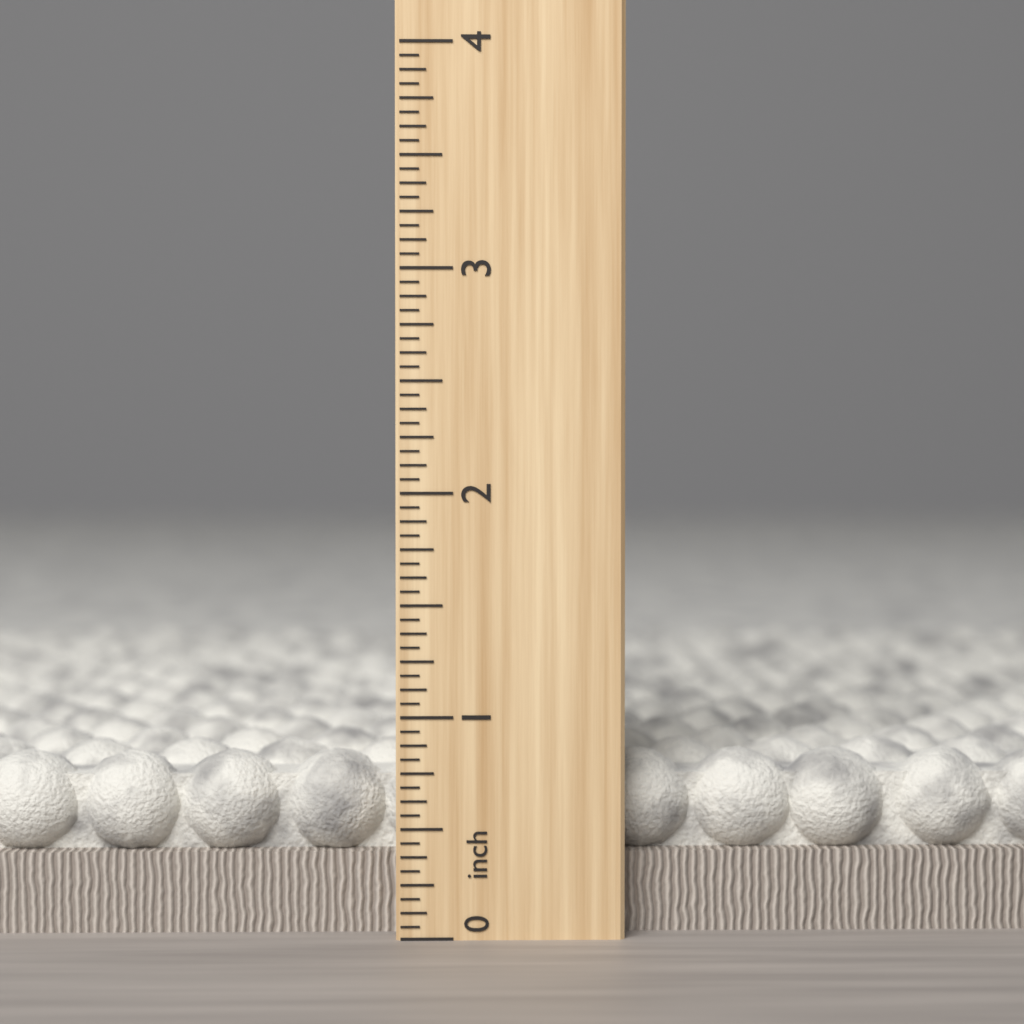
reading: 0.8125 inch
